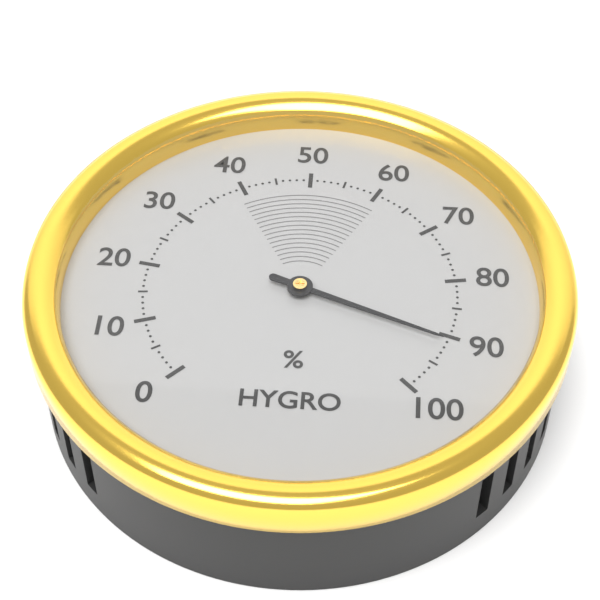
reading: 91 %
